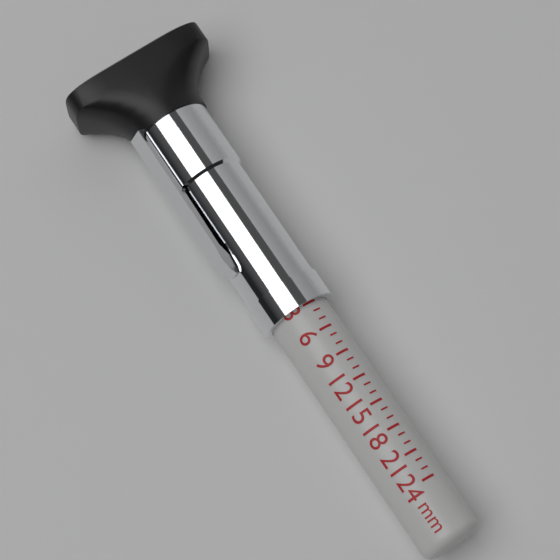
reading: 3 mm
